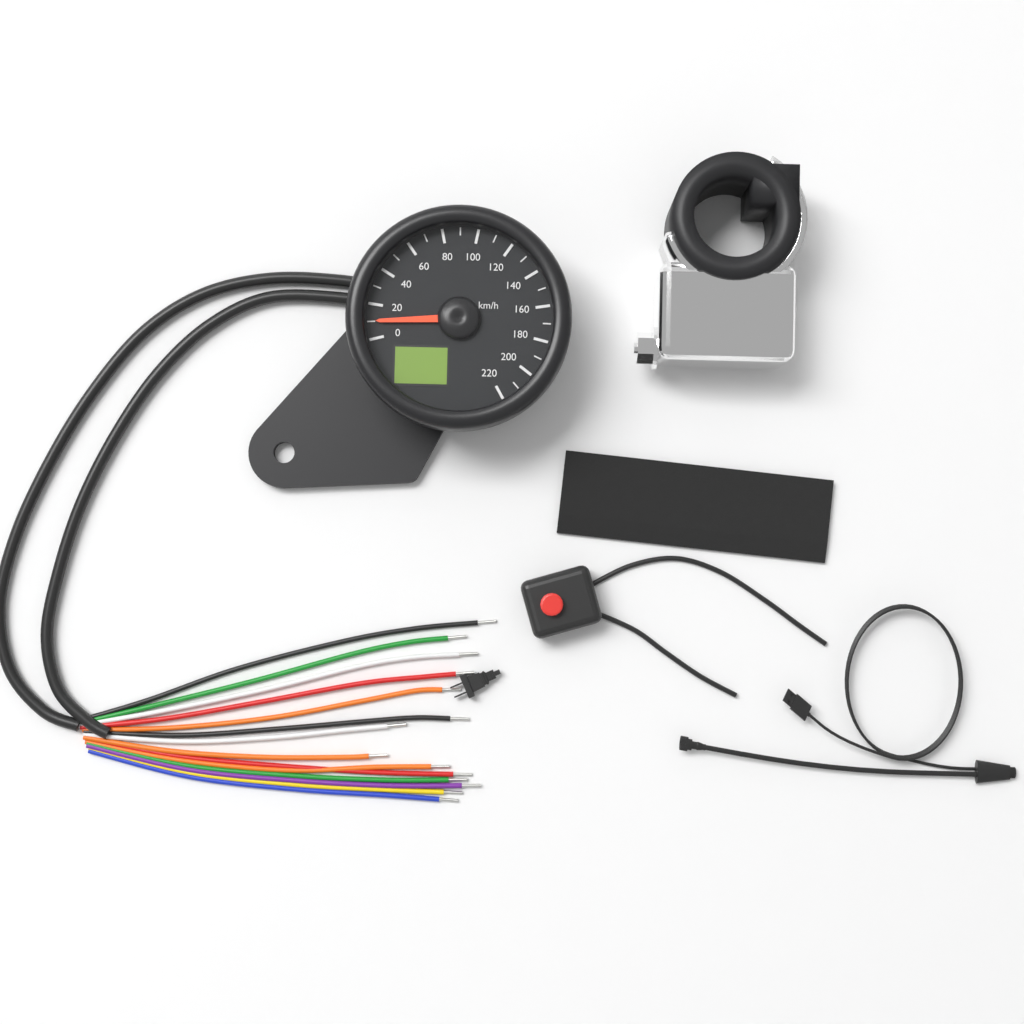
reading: 10 km/h
